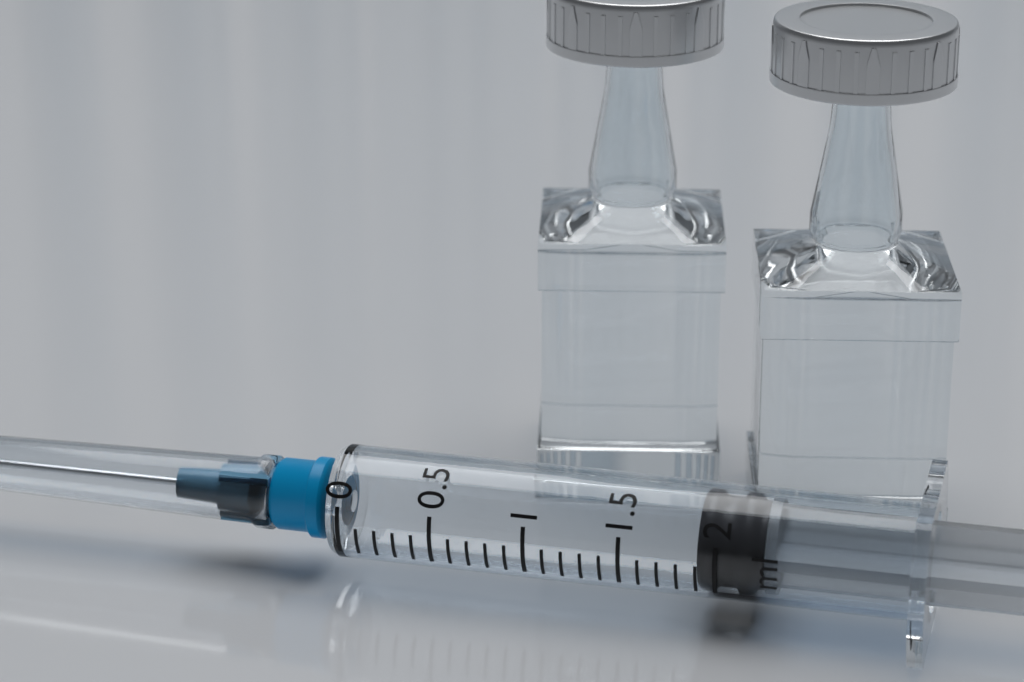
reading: 1.9 ml
